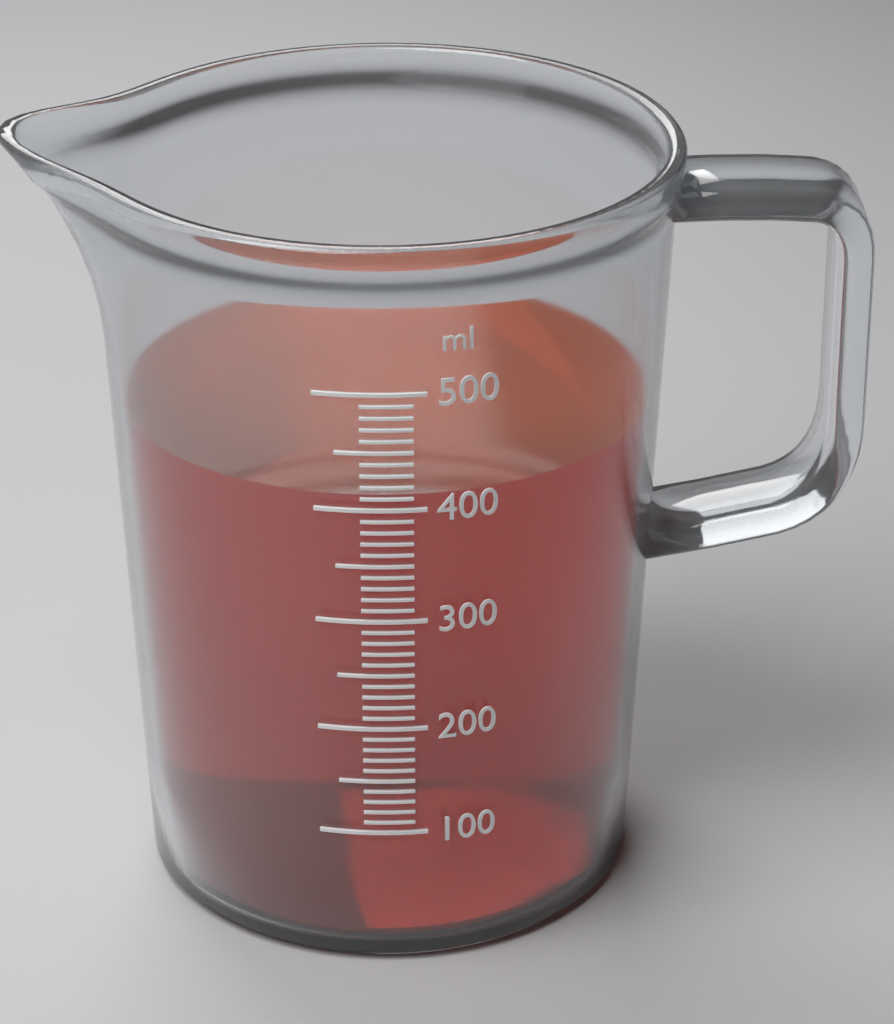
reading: 410 ml
